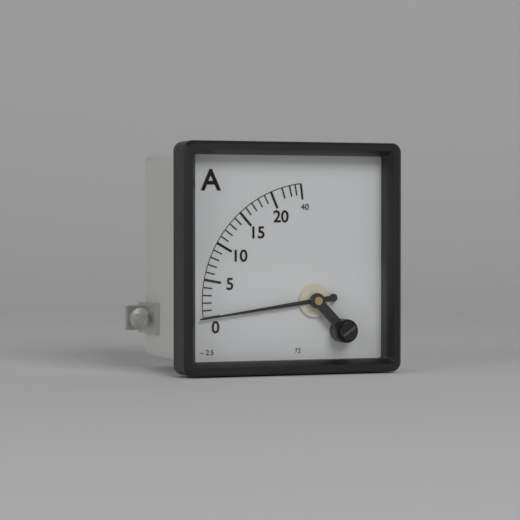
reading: 0 A
